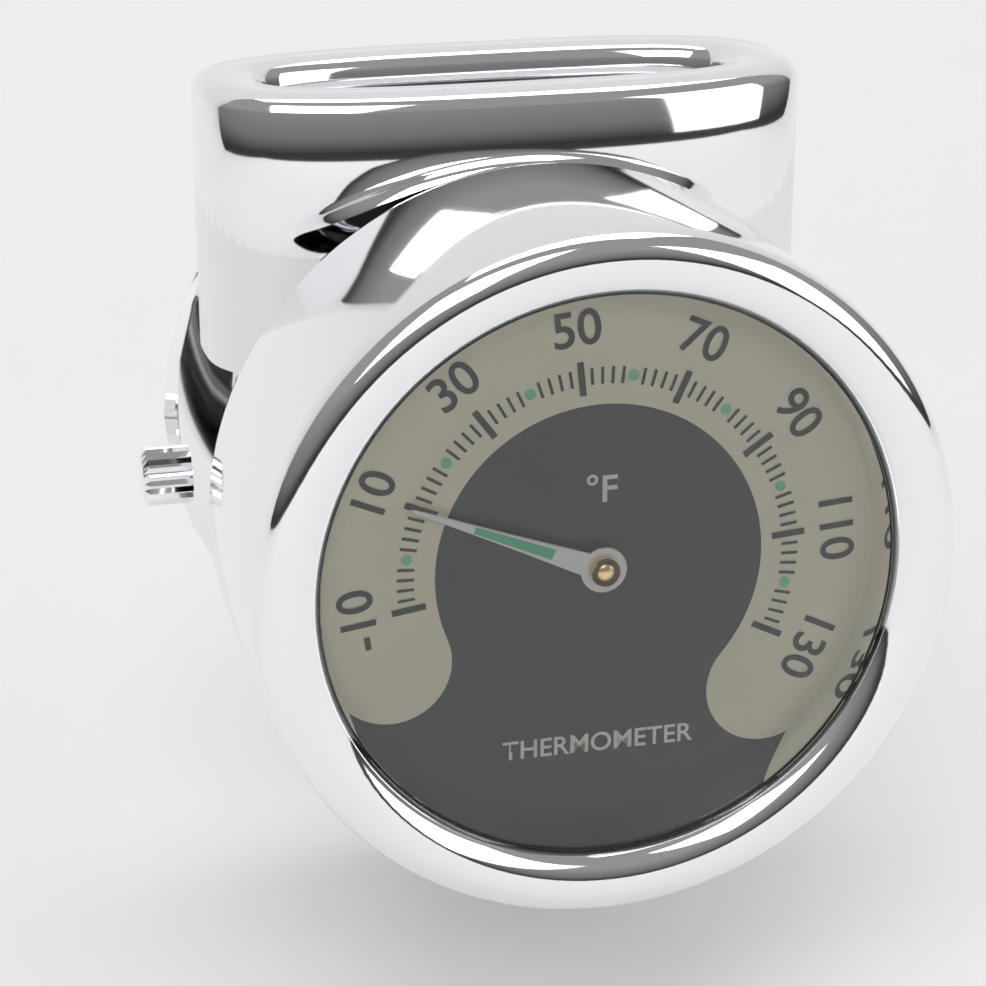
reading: 10 °F
